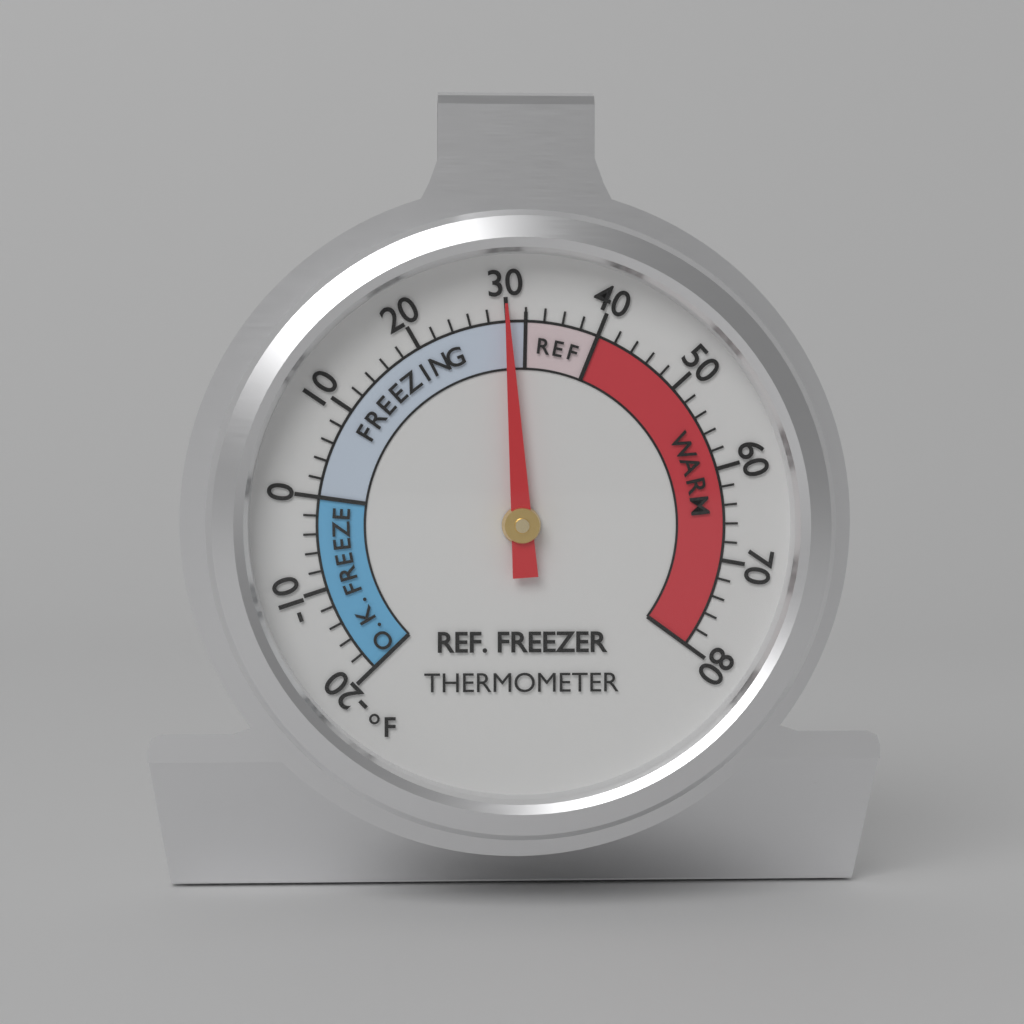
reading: 30 °F
